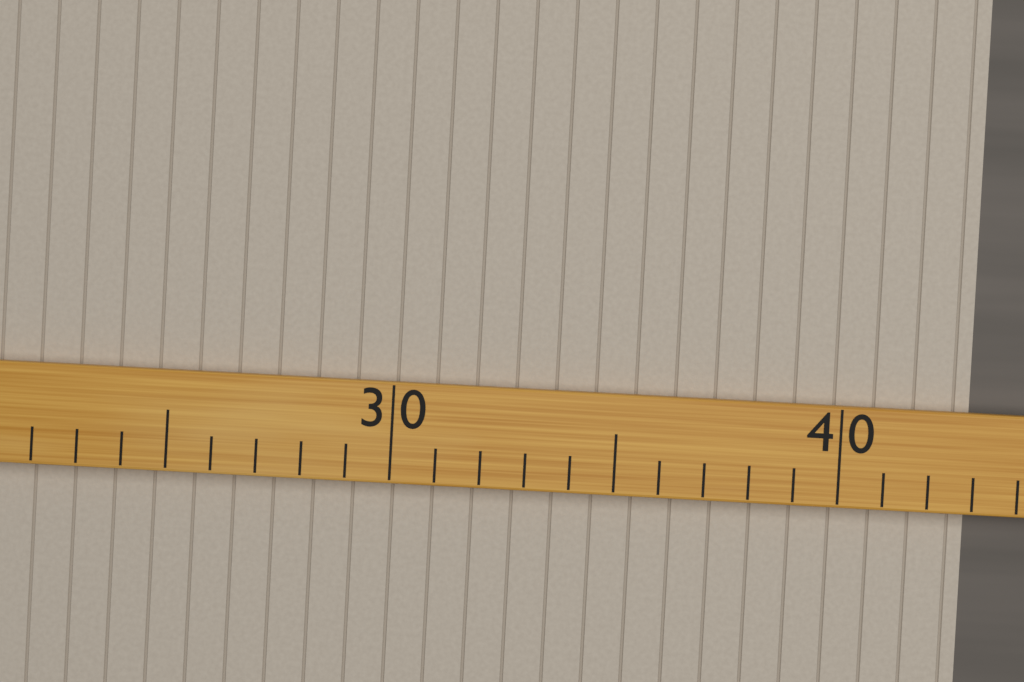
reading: 43 (no unit)
